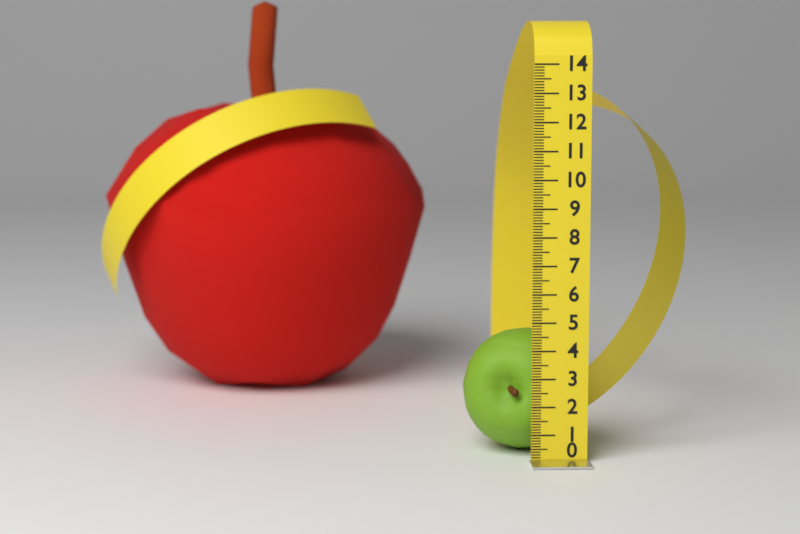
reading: 4.4 (no unit)
